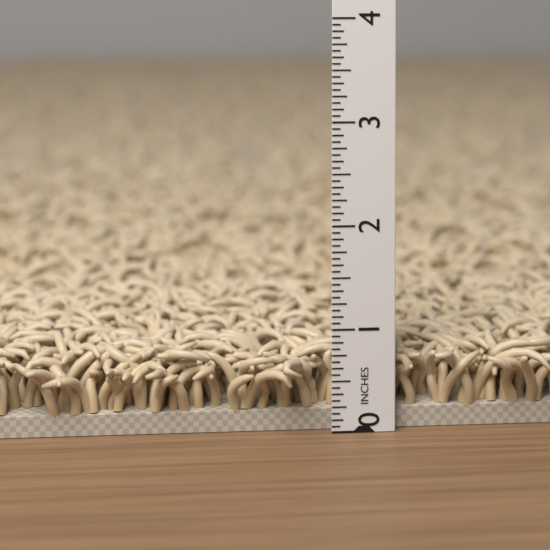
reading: 0.8125 in
